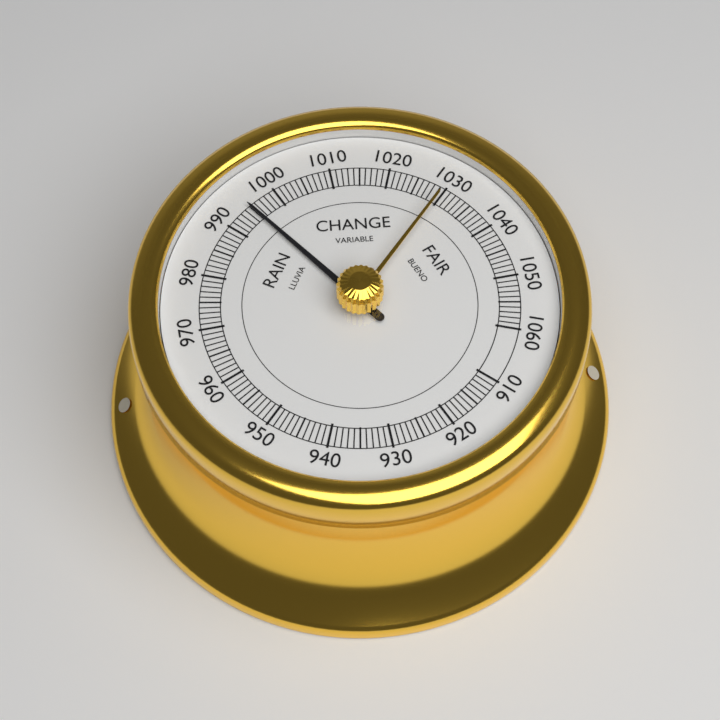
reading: 995 (no unit)
